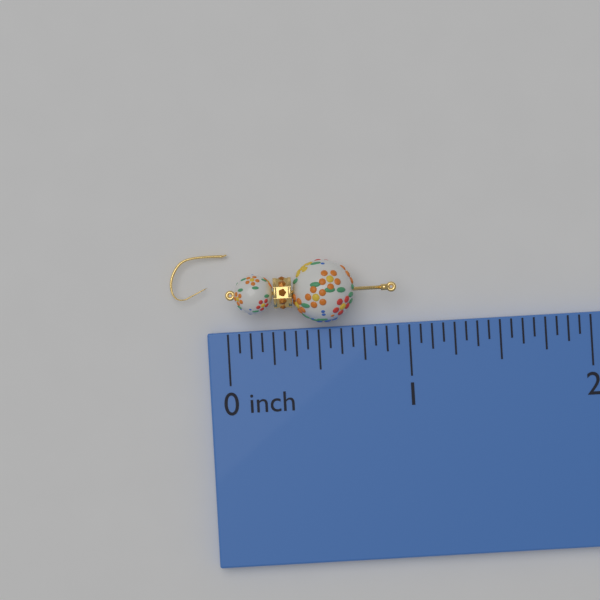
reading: 0.9375 inch
